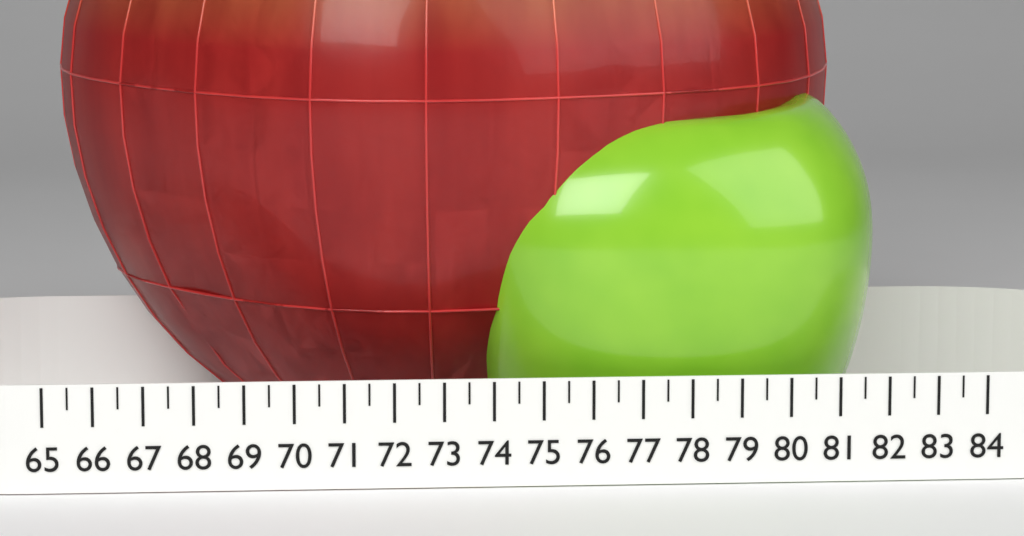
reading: 82.0 (no unit)
